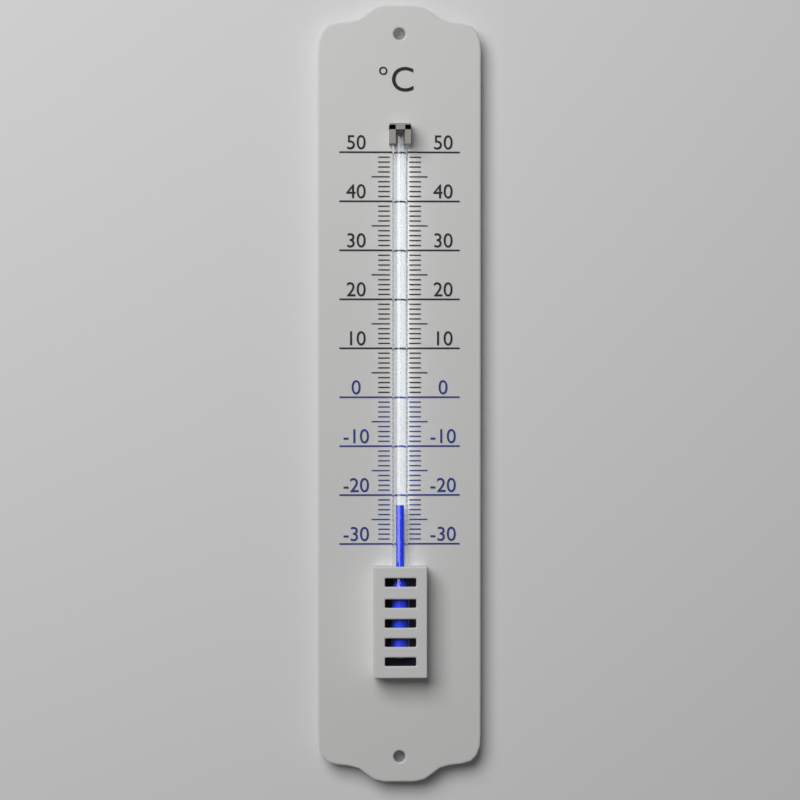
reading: -22 °C
